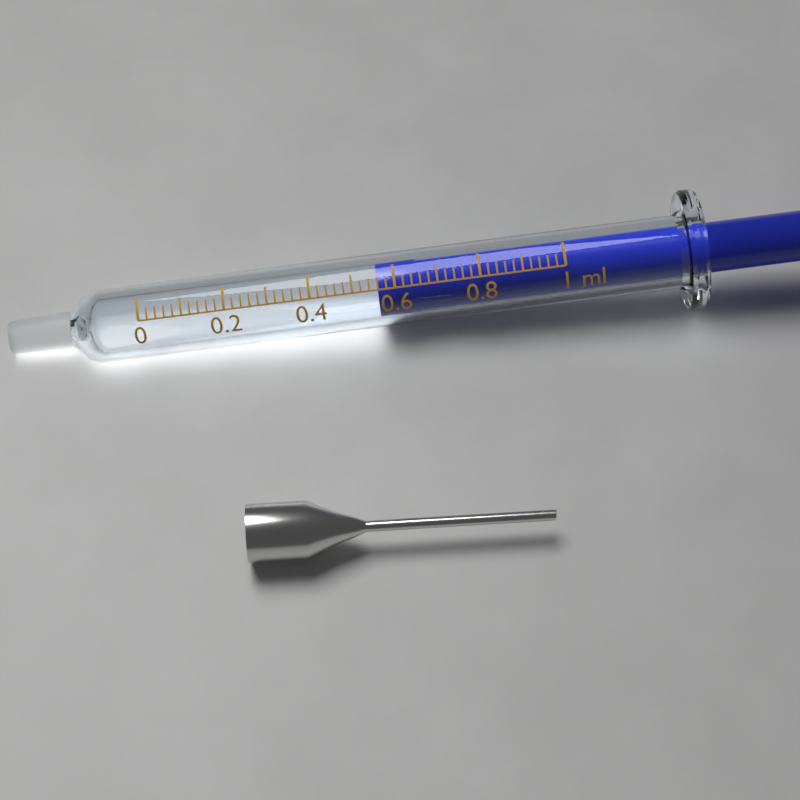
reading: 0.56 ml
